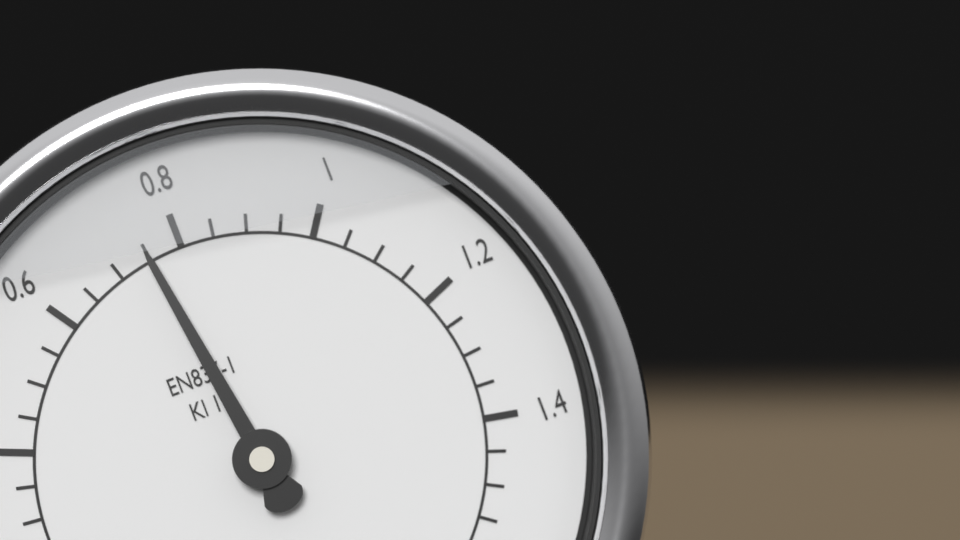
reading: 0.75 MPa
